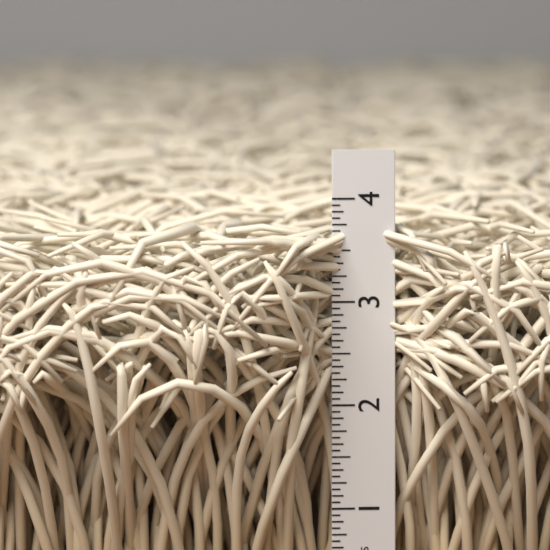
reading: 3.7500 in
